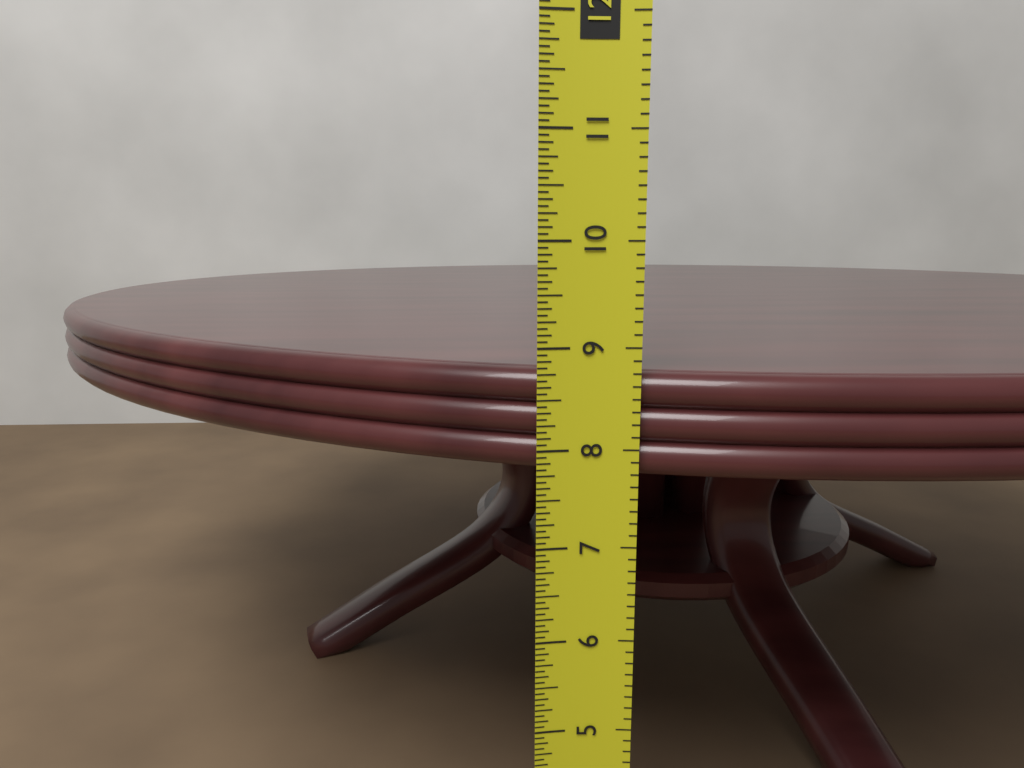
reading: 8.7500 in
